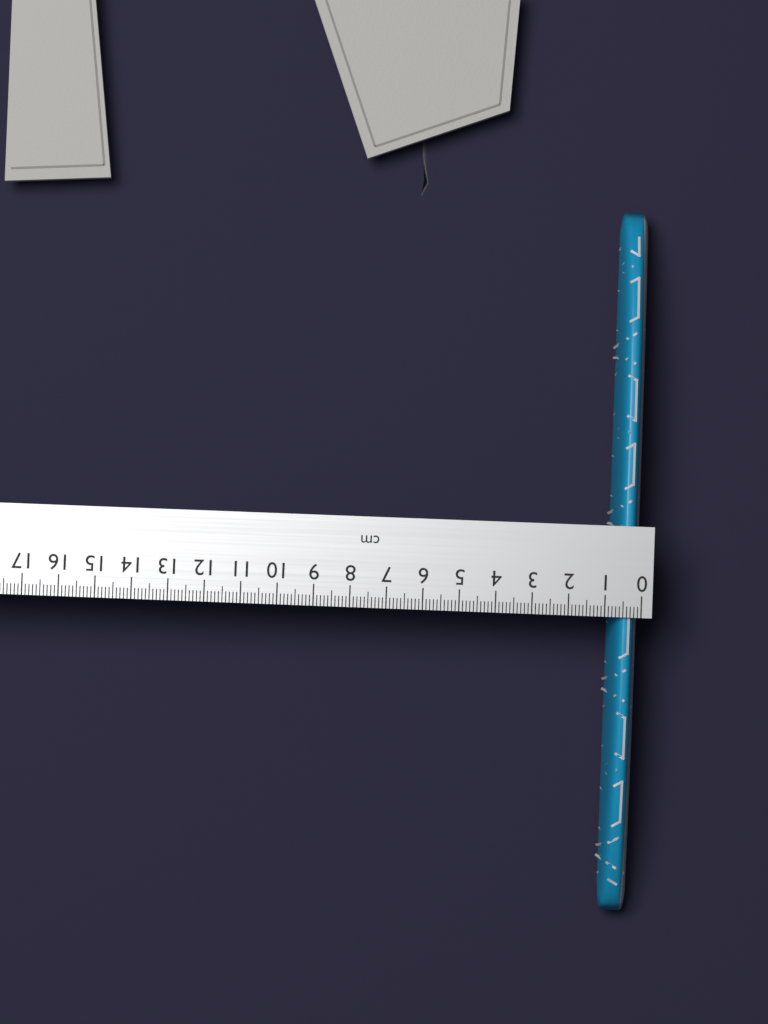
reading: 0.8 cm
